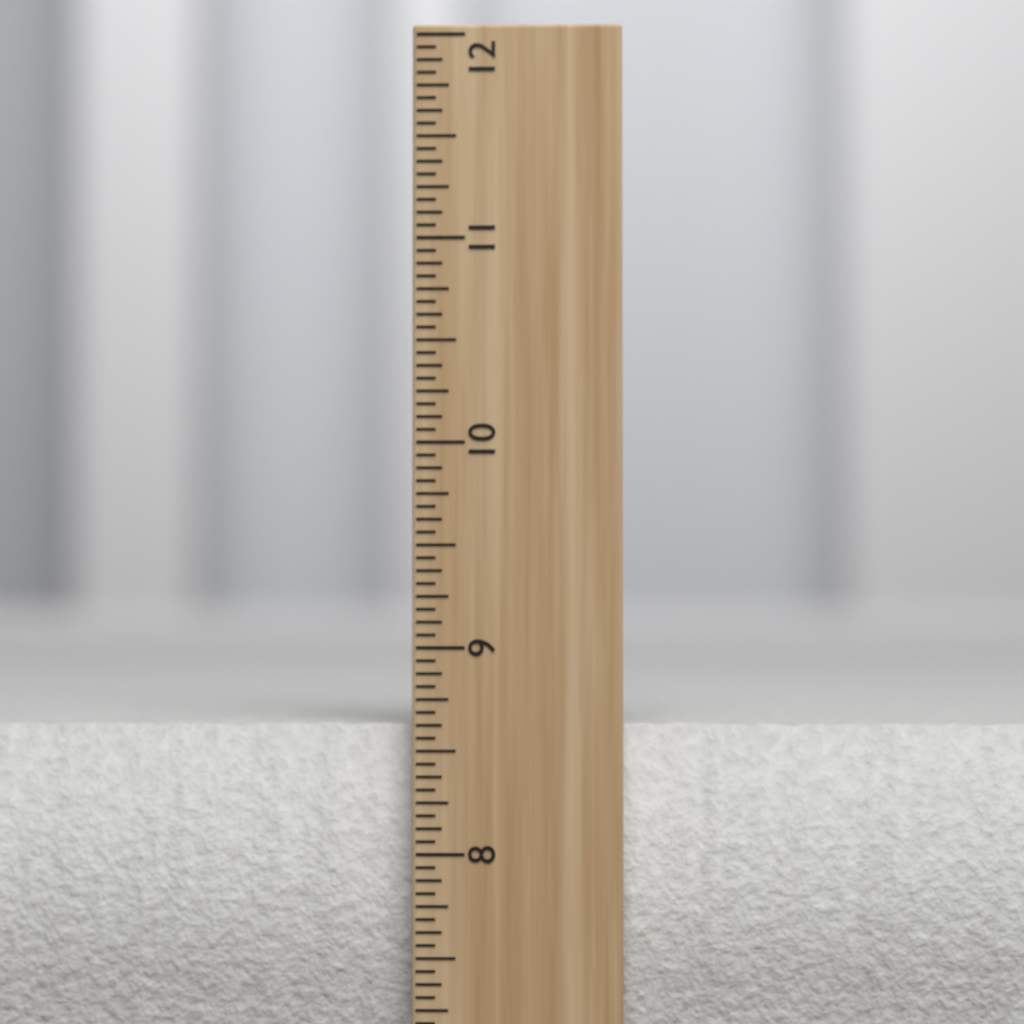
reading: 8.6250 inch
